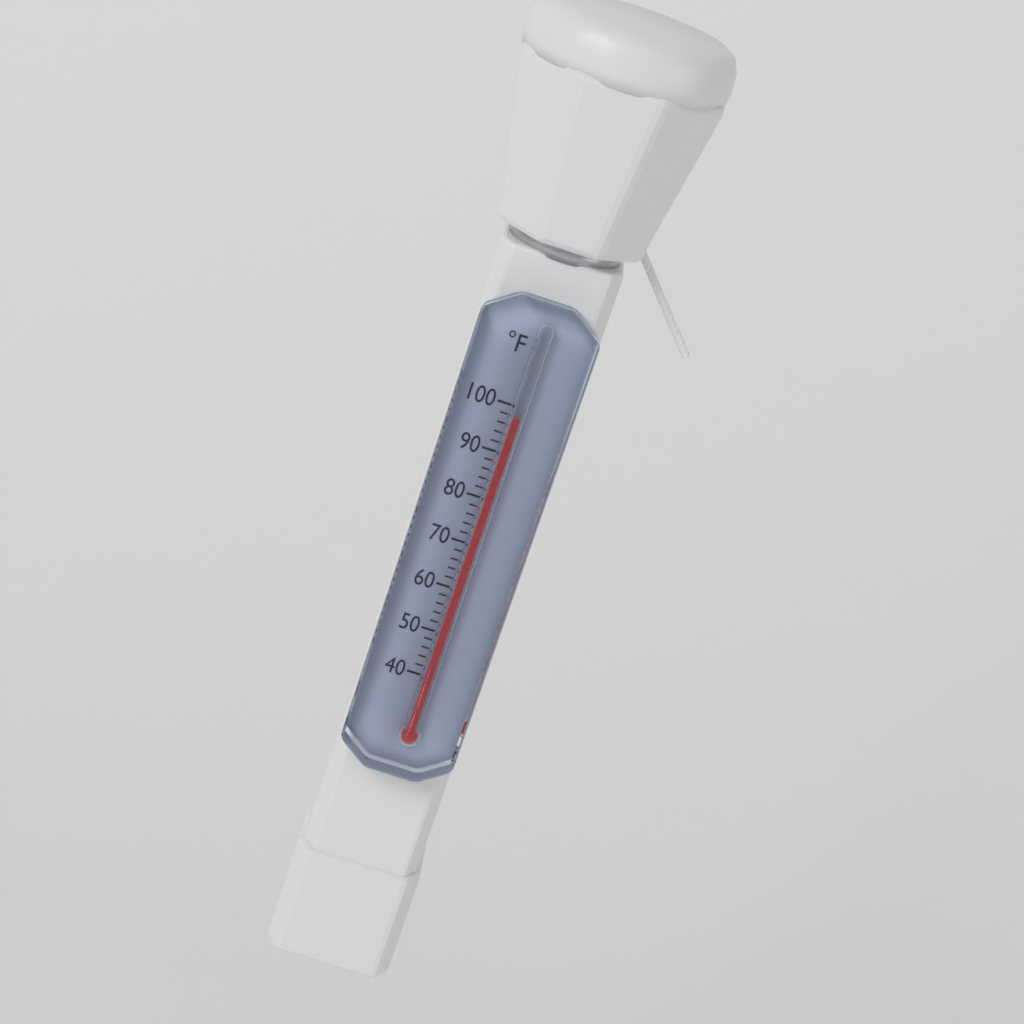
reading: 98 °F
